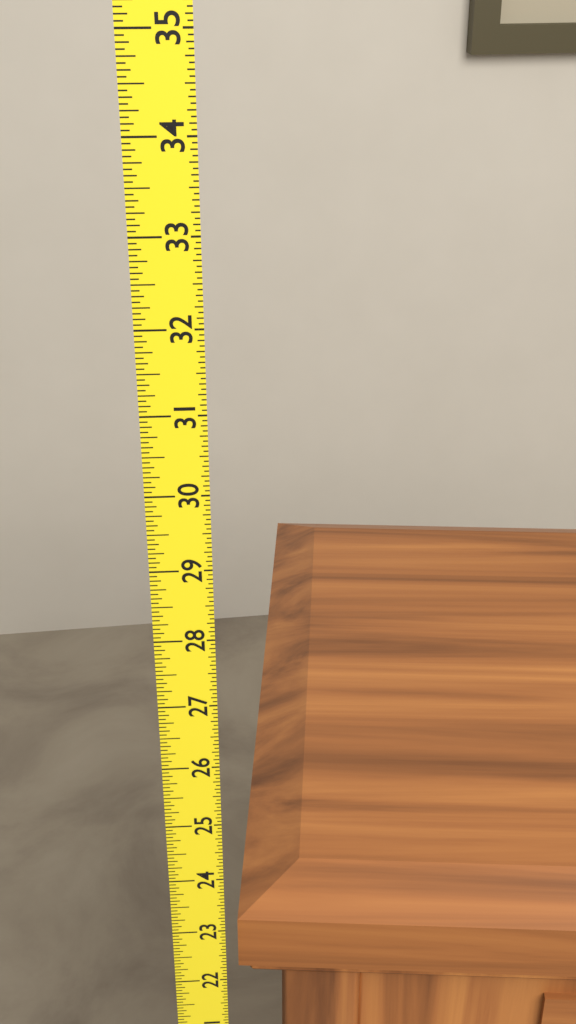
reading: 23.2500 (no unit)
